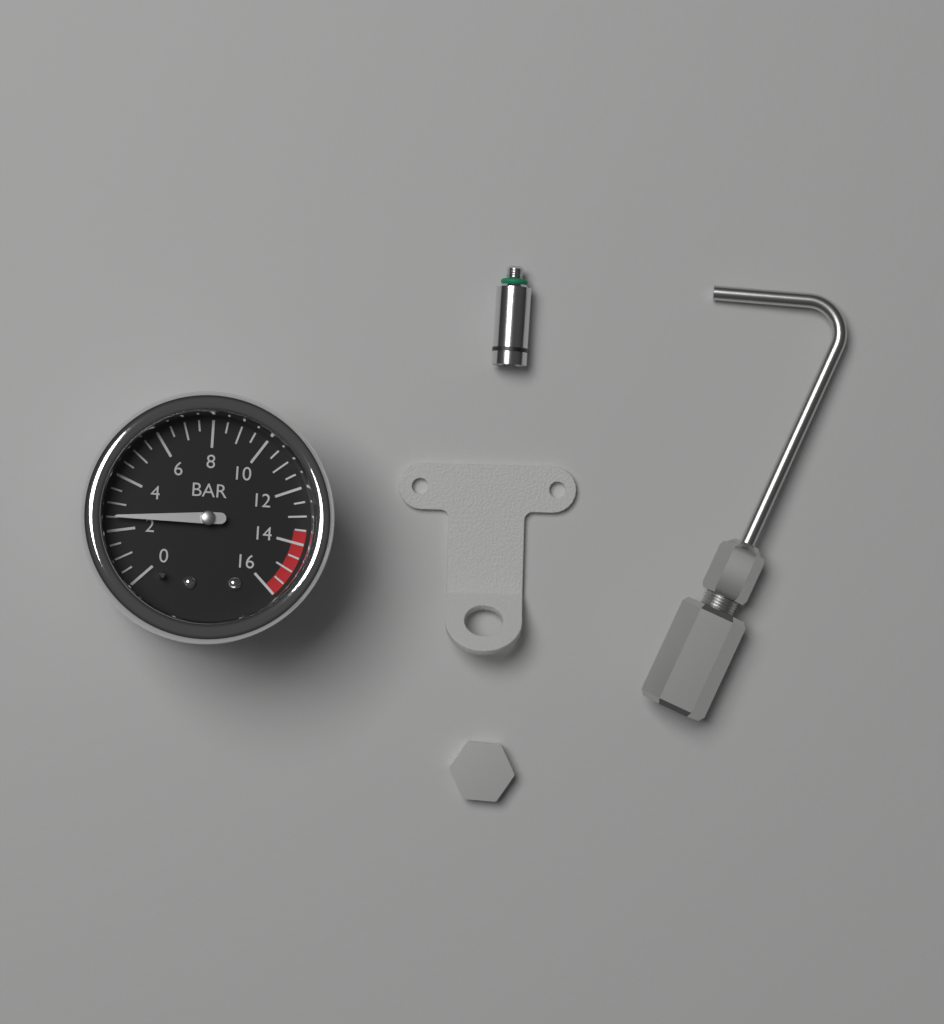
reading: 2.5 bar
